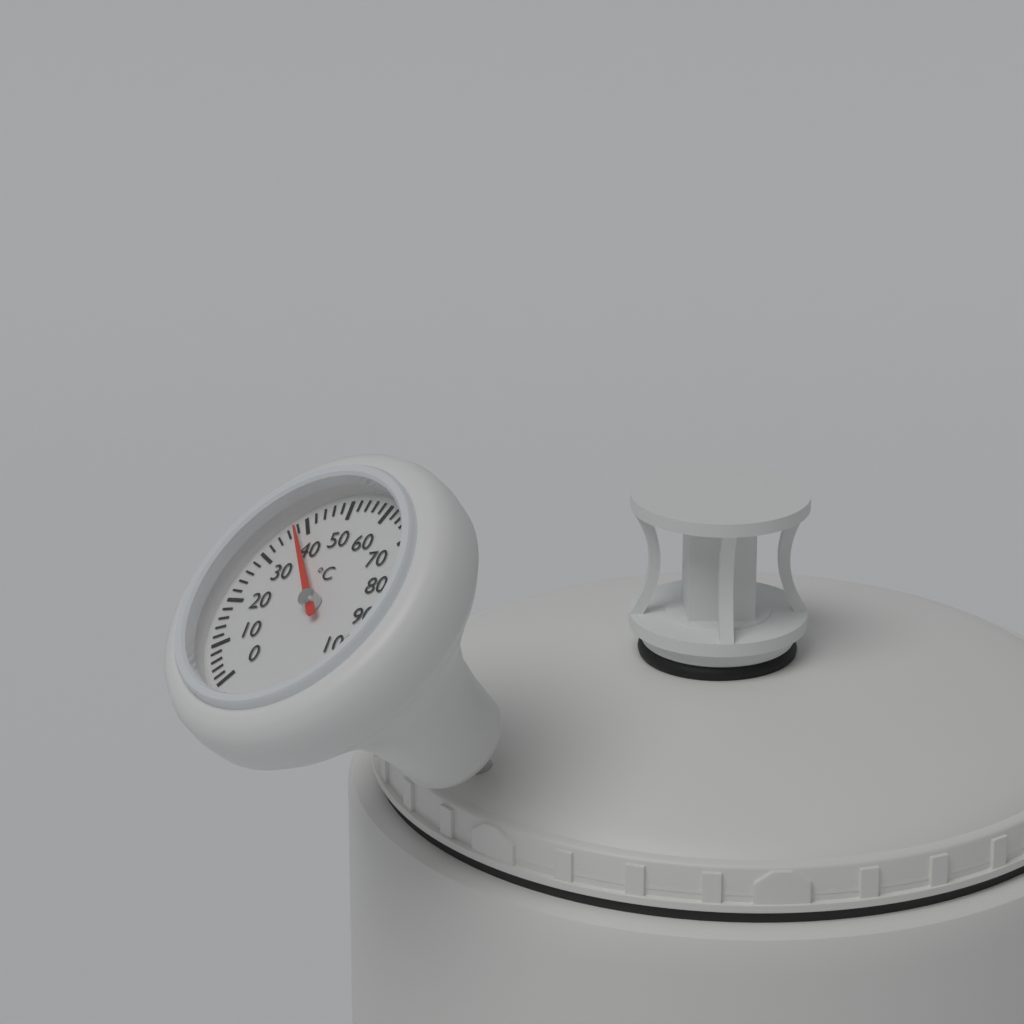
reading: 38 °C
